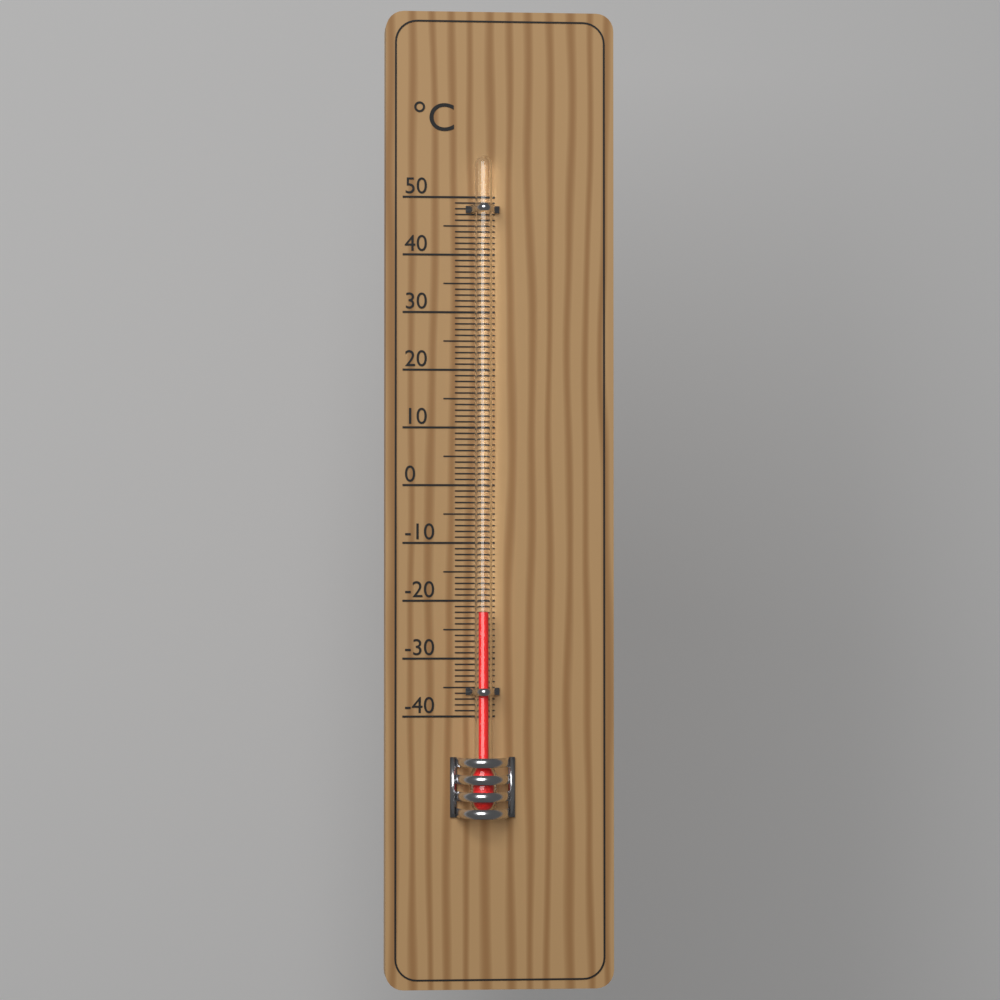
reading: -22 °C
